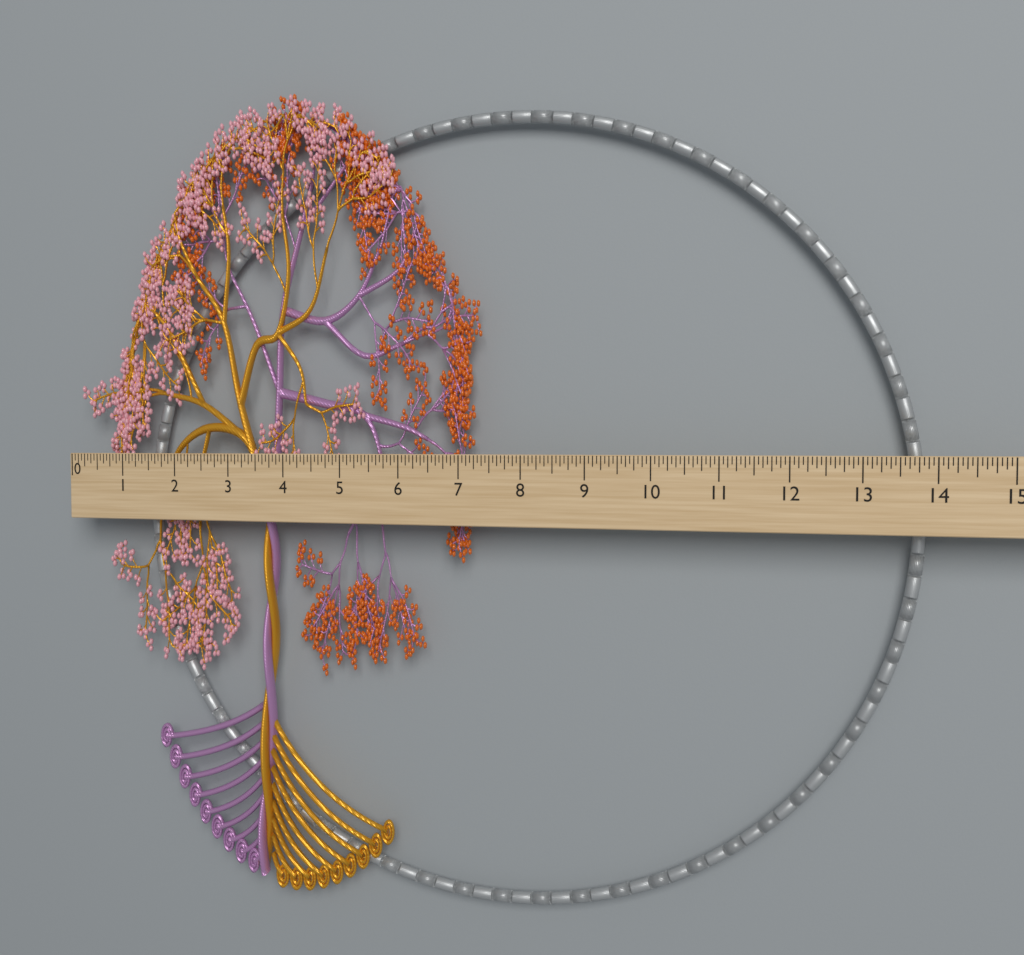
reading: 7.2500 (no unit)
